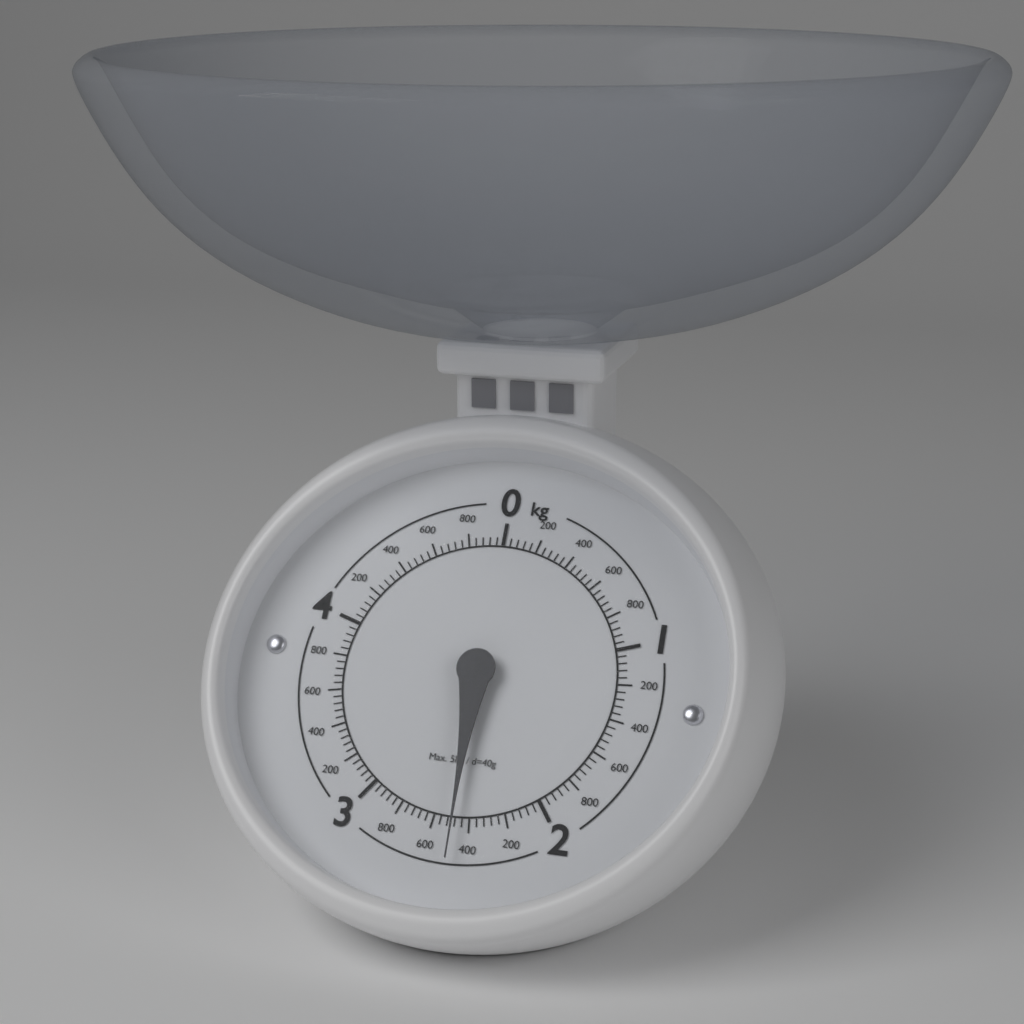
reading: 2.48 kg
